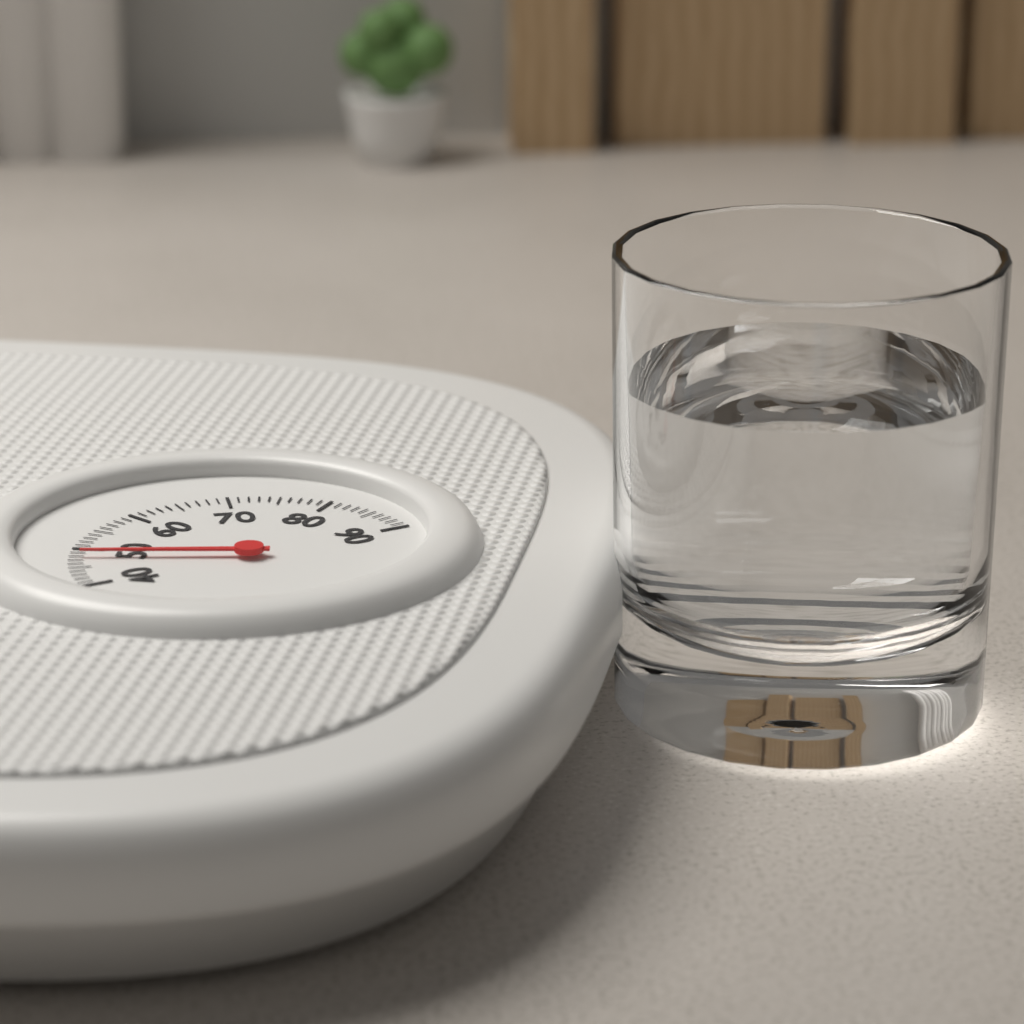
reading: 48 (no unit)
